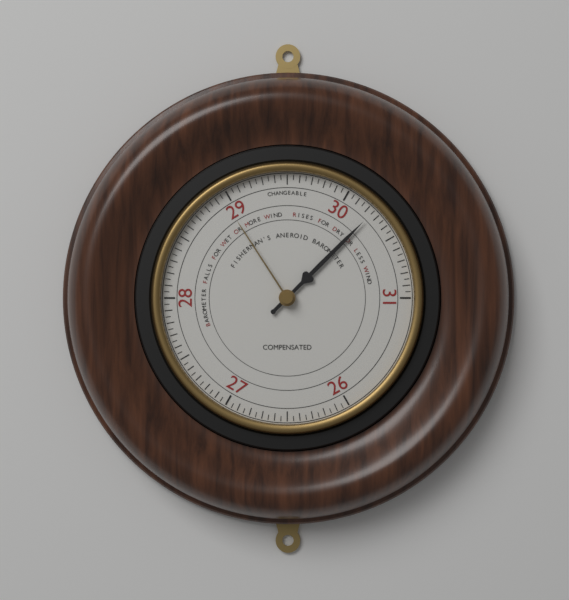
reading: 30.25 (no unit)
